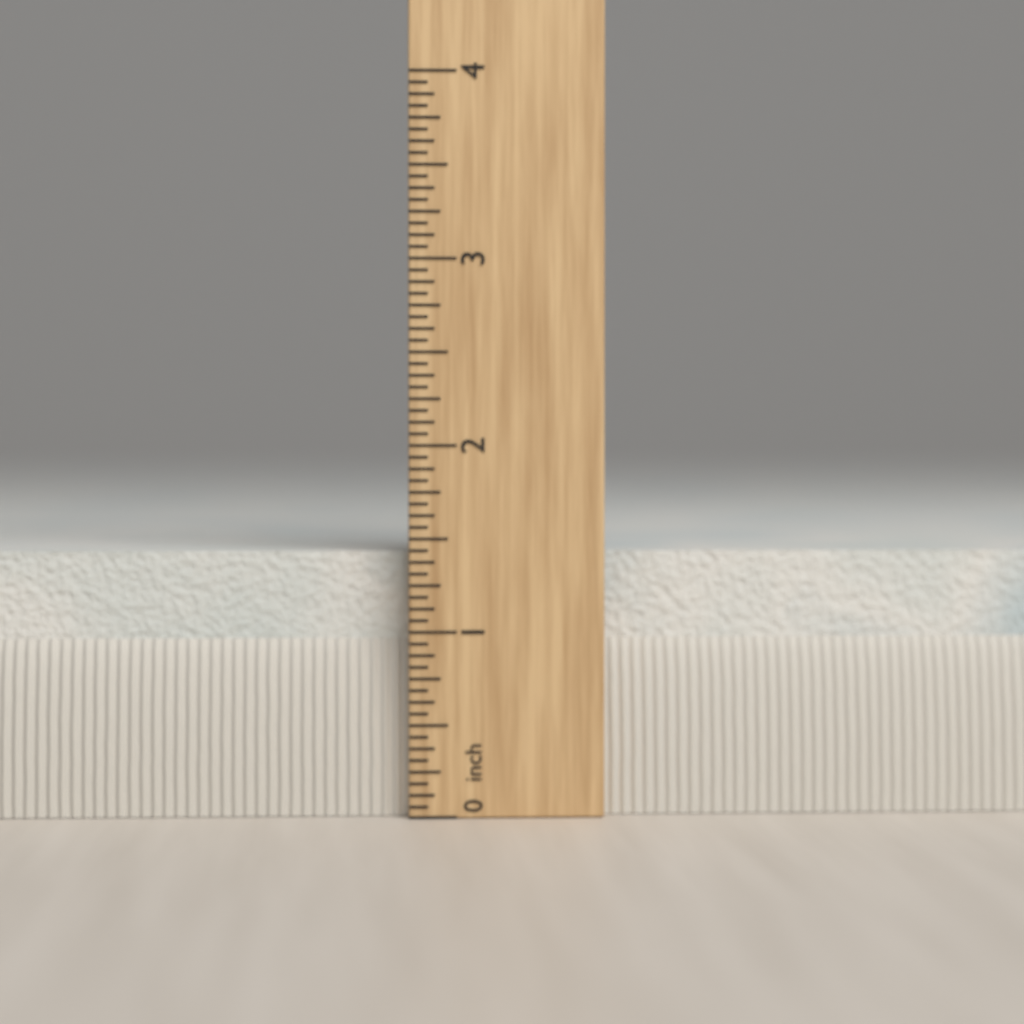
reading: 1.4375 in
